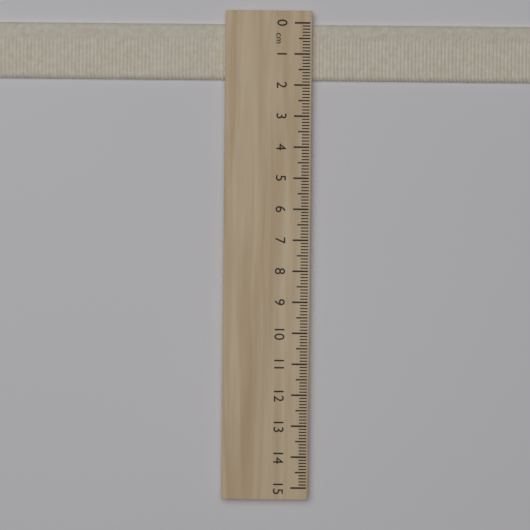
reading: 1.8 cm
